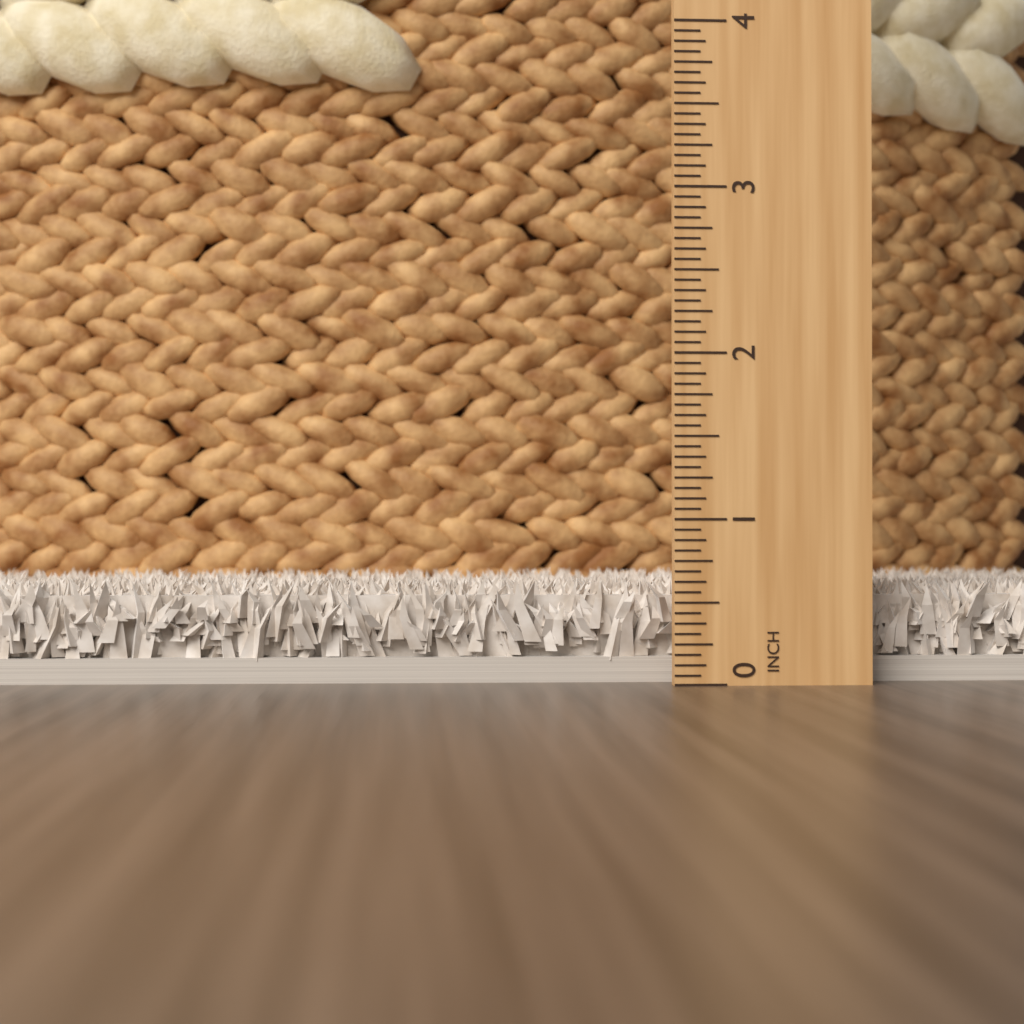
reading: 0.6250 in
